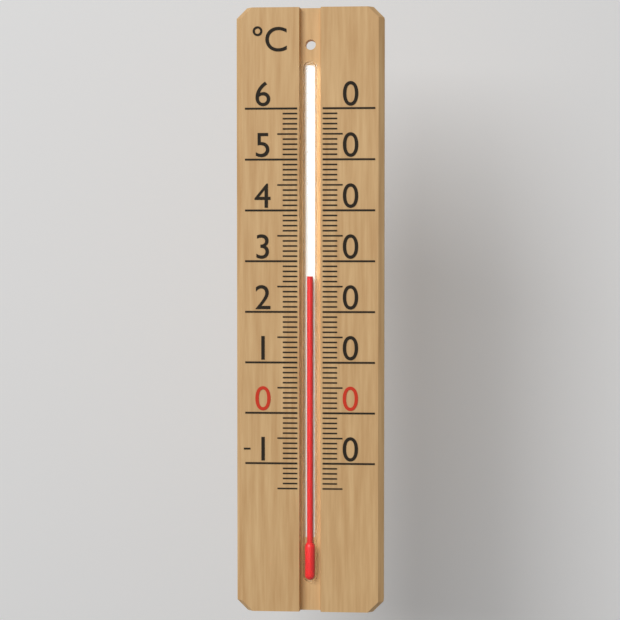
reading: 27 °C
